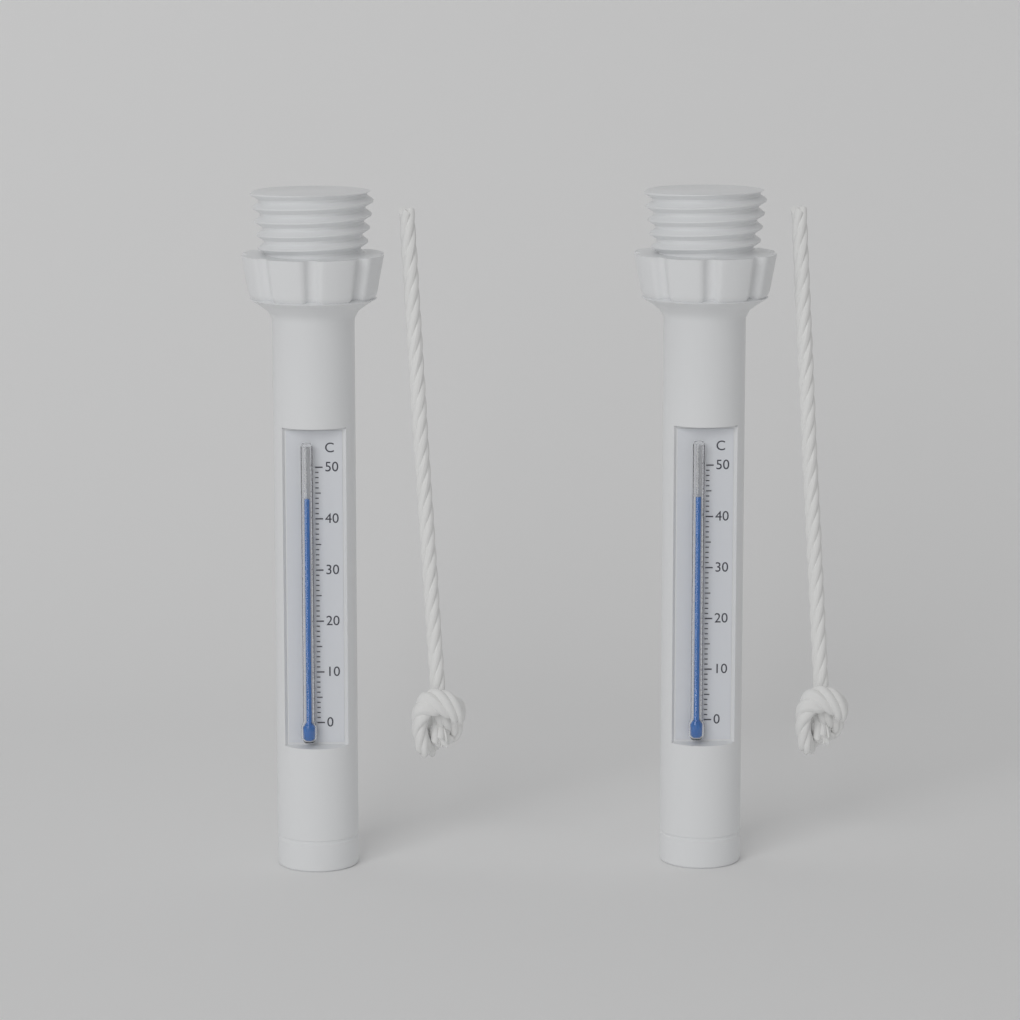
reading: 44 °C
